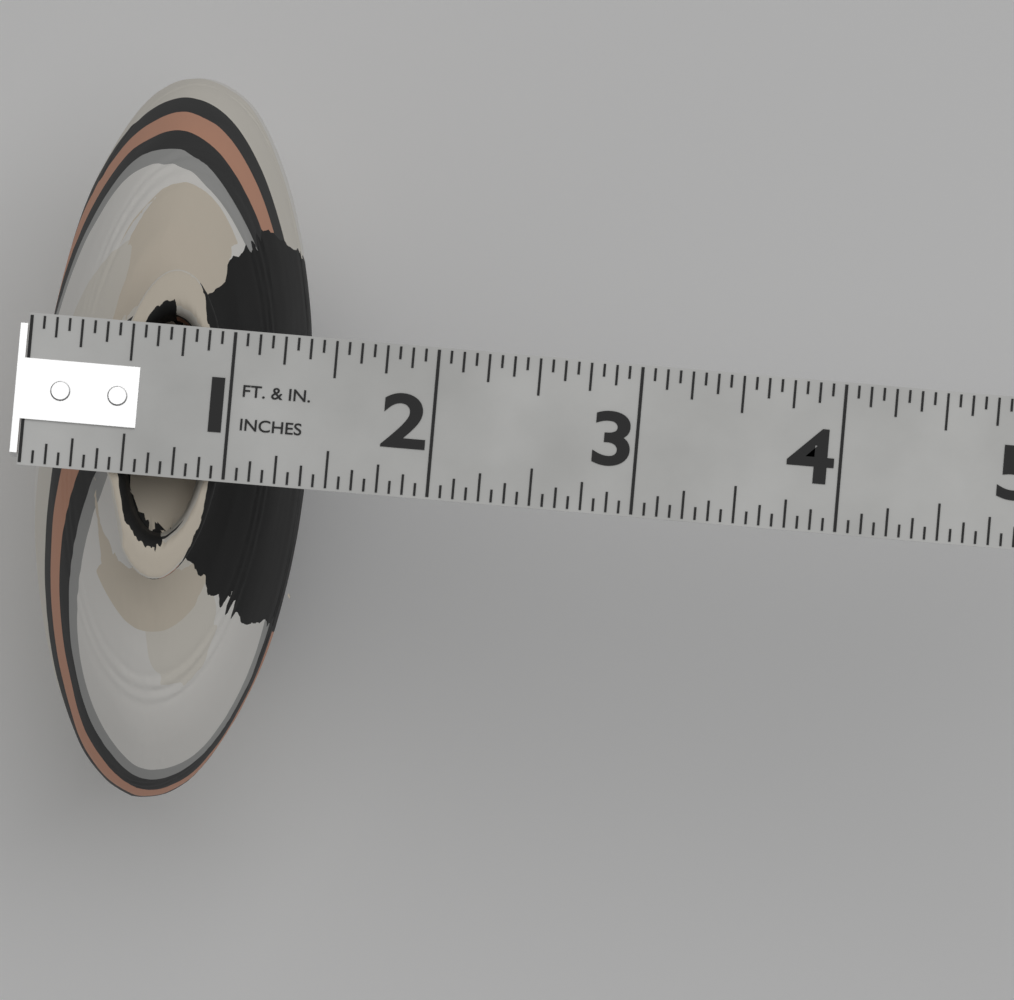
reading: 1.3750 in
